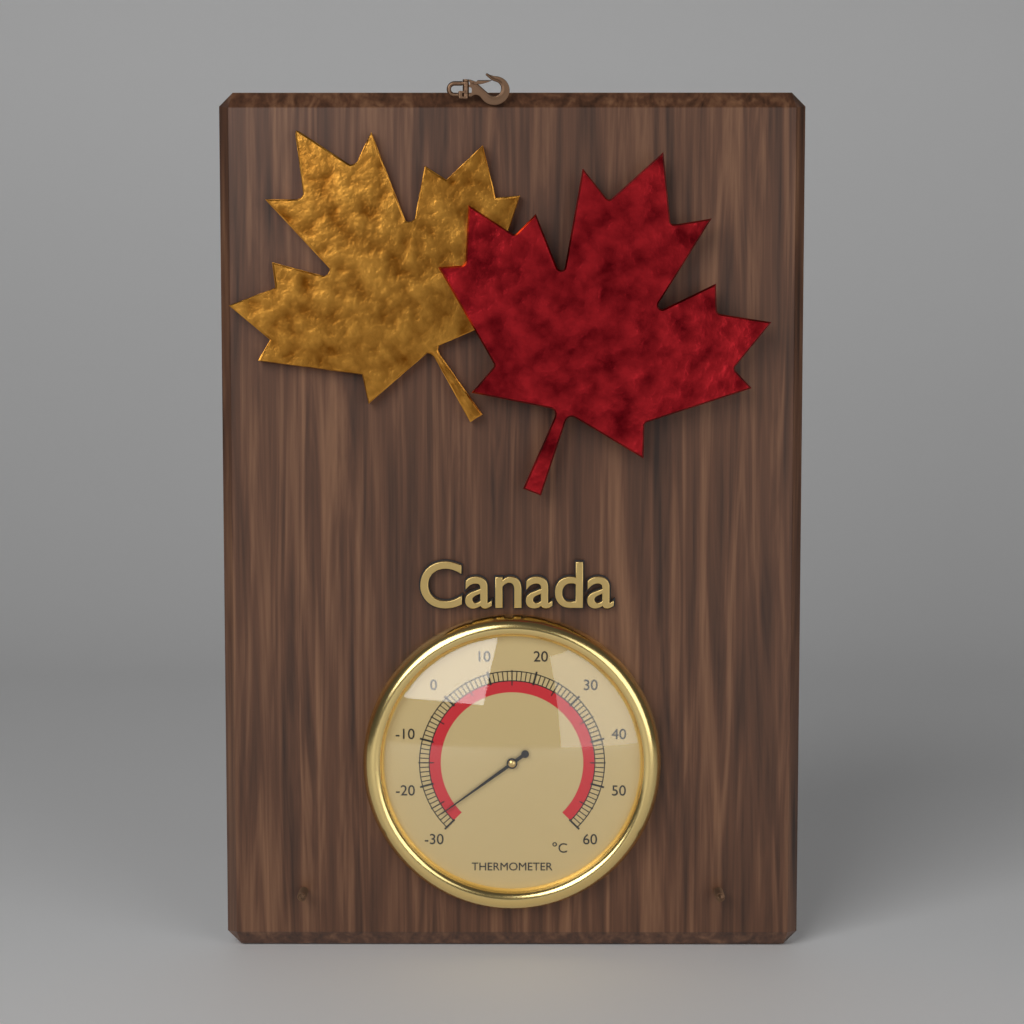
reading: -27 °C
